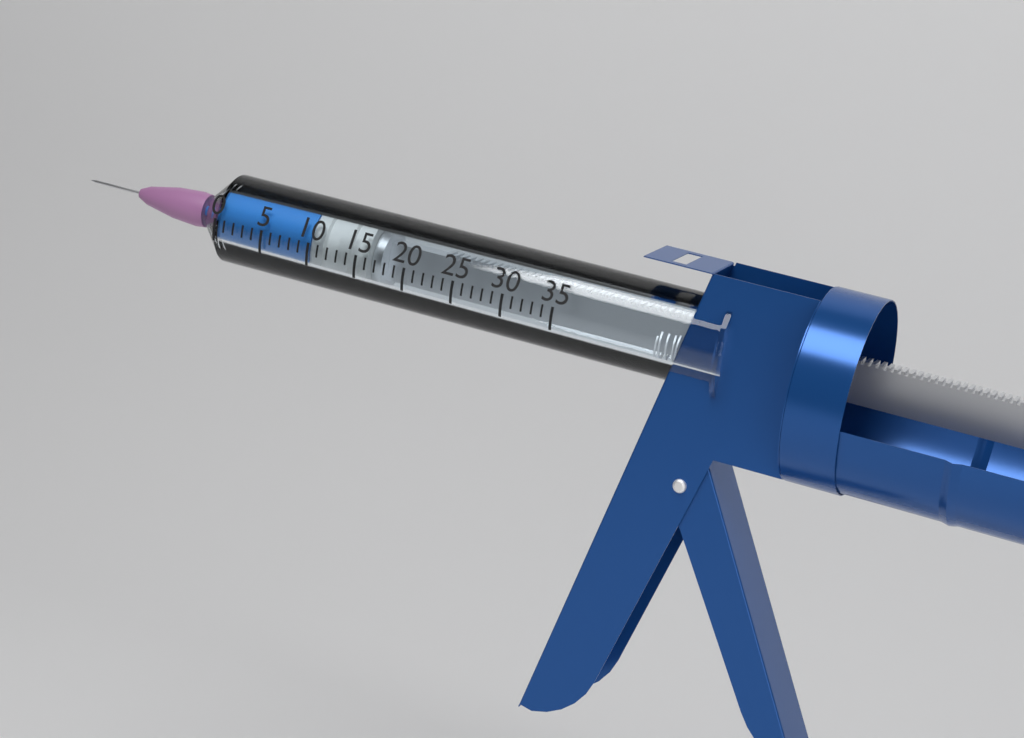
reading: 10 (no unit)
